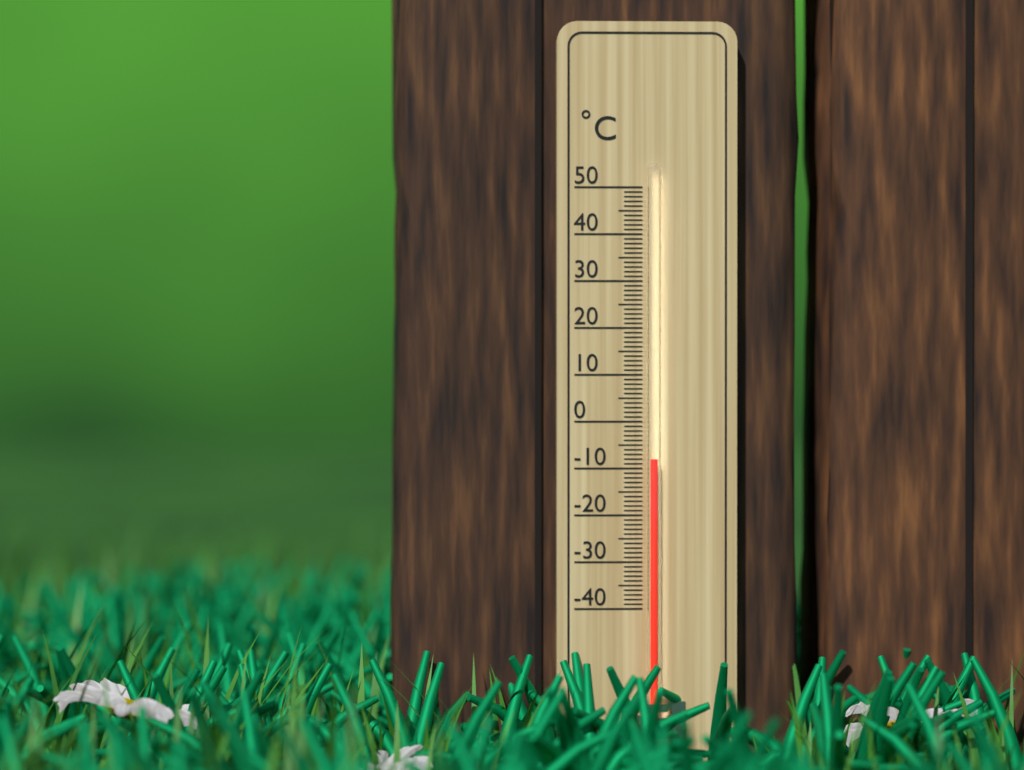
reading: -8 °C
